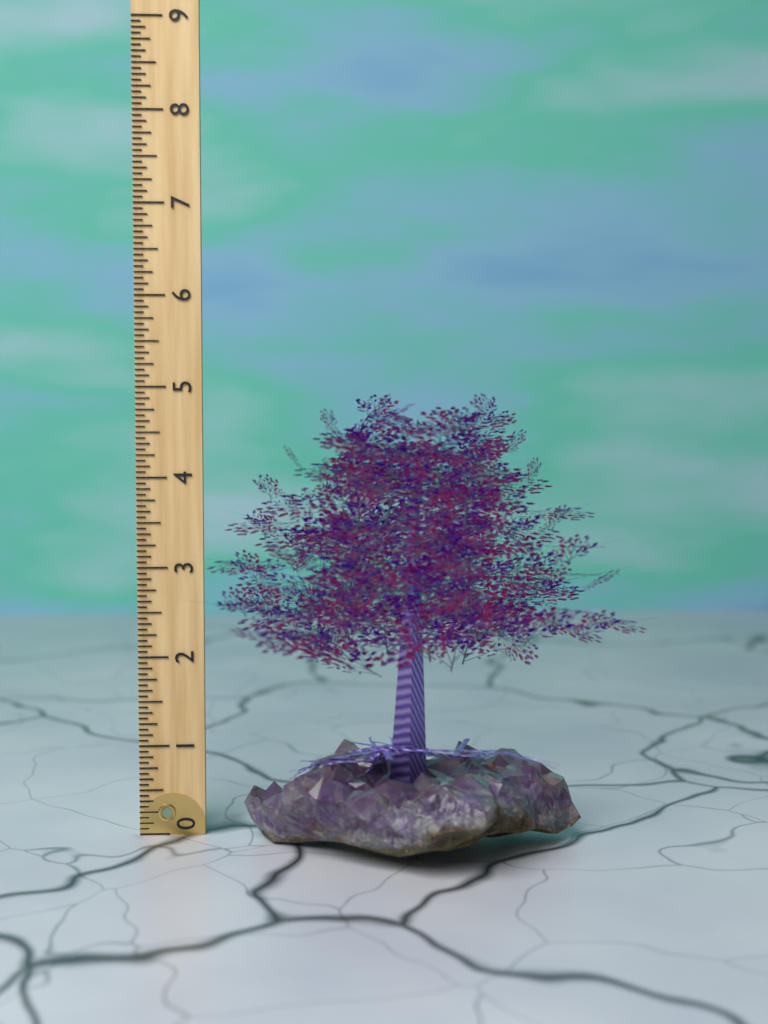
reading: 4.9375 (no unit)
